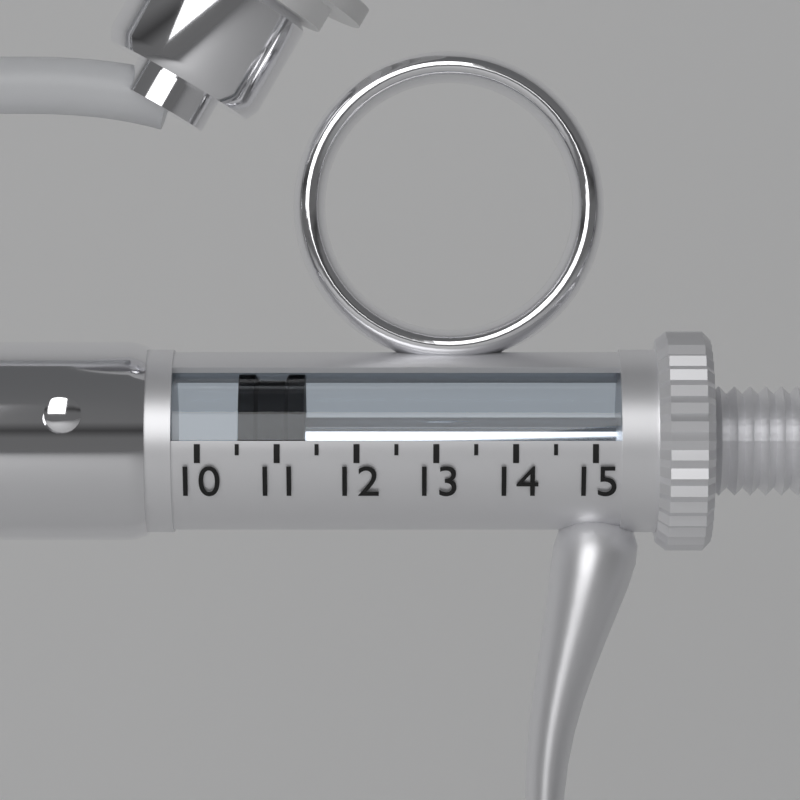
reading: 10.5 (no unit)
